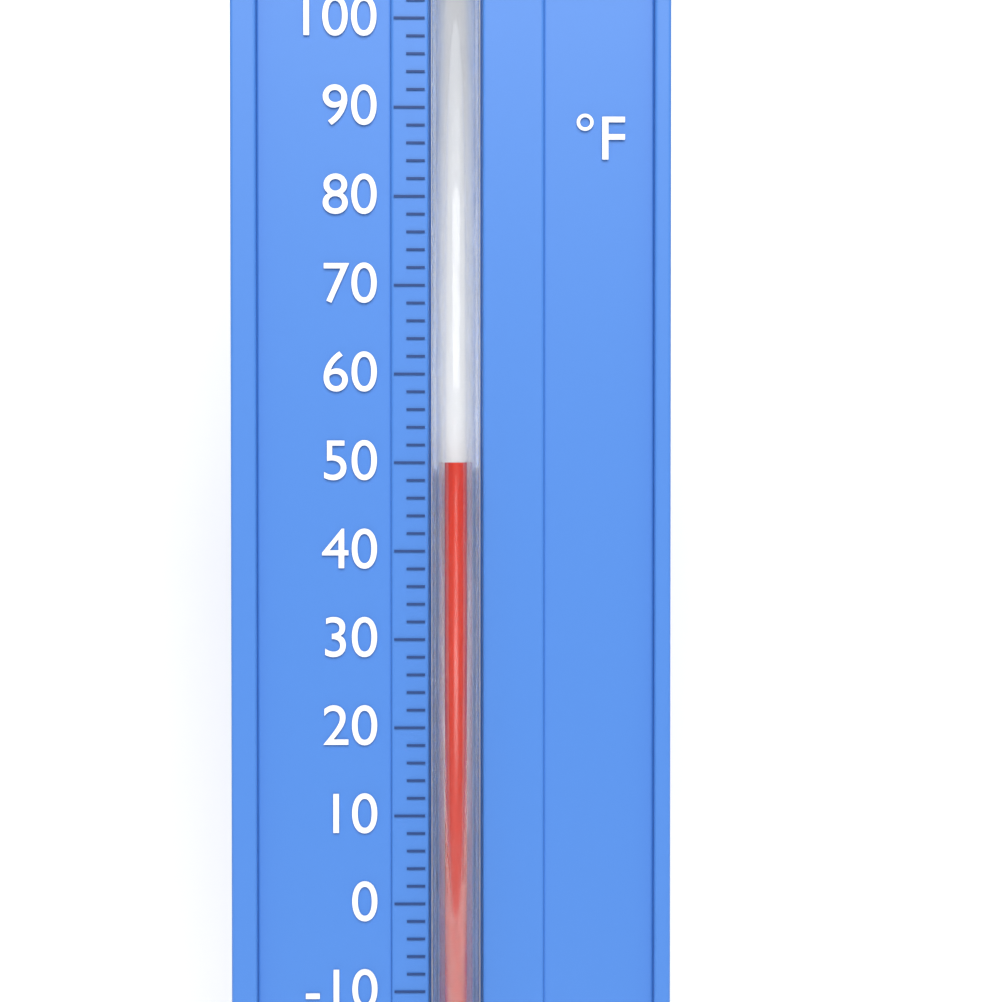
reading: 50 °F
